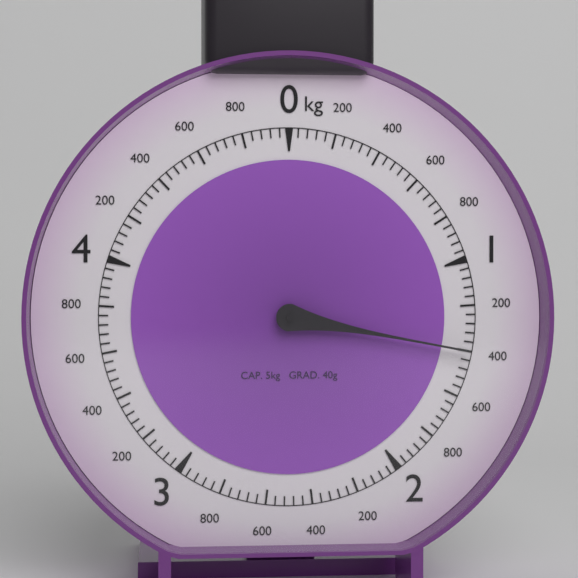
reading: 1.40 kg
